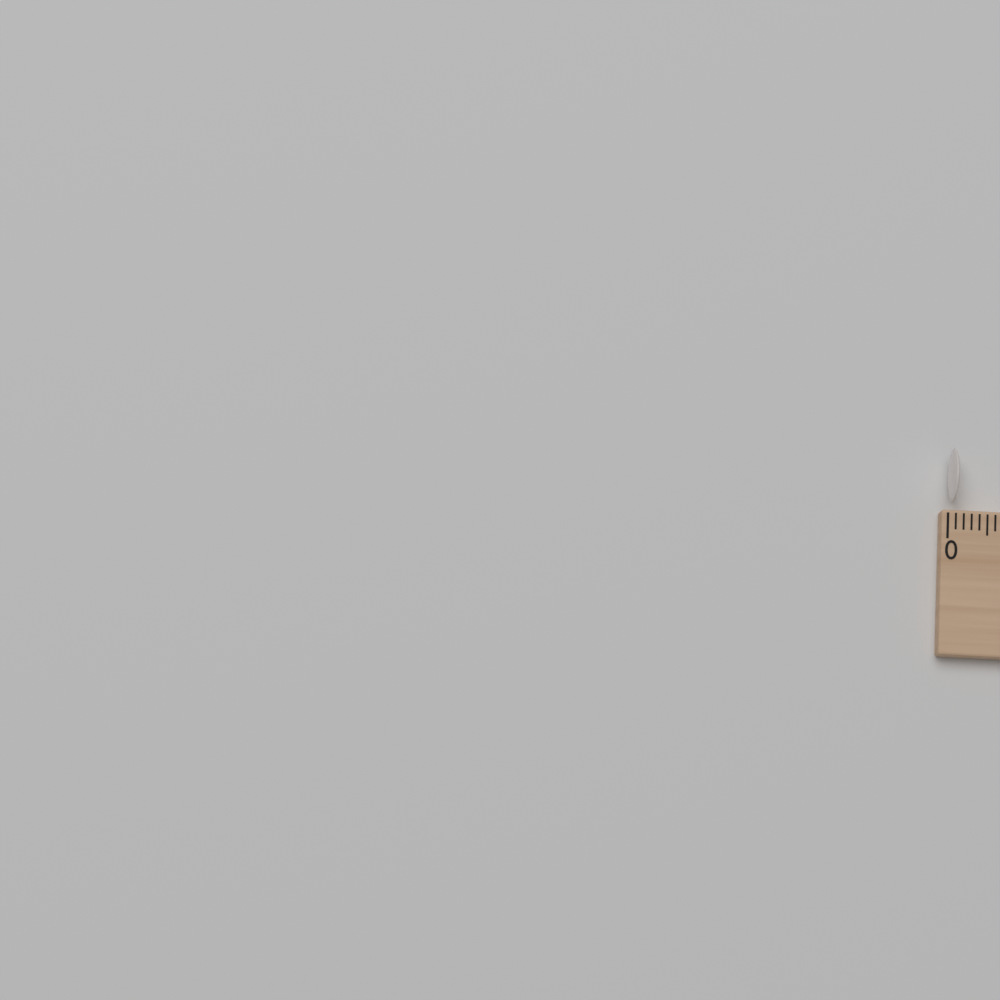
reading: 0.1 (no unit)
